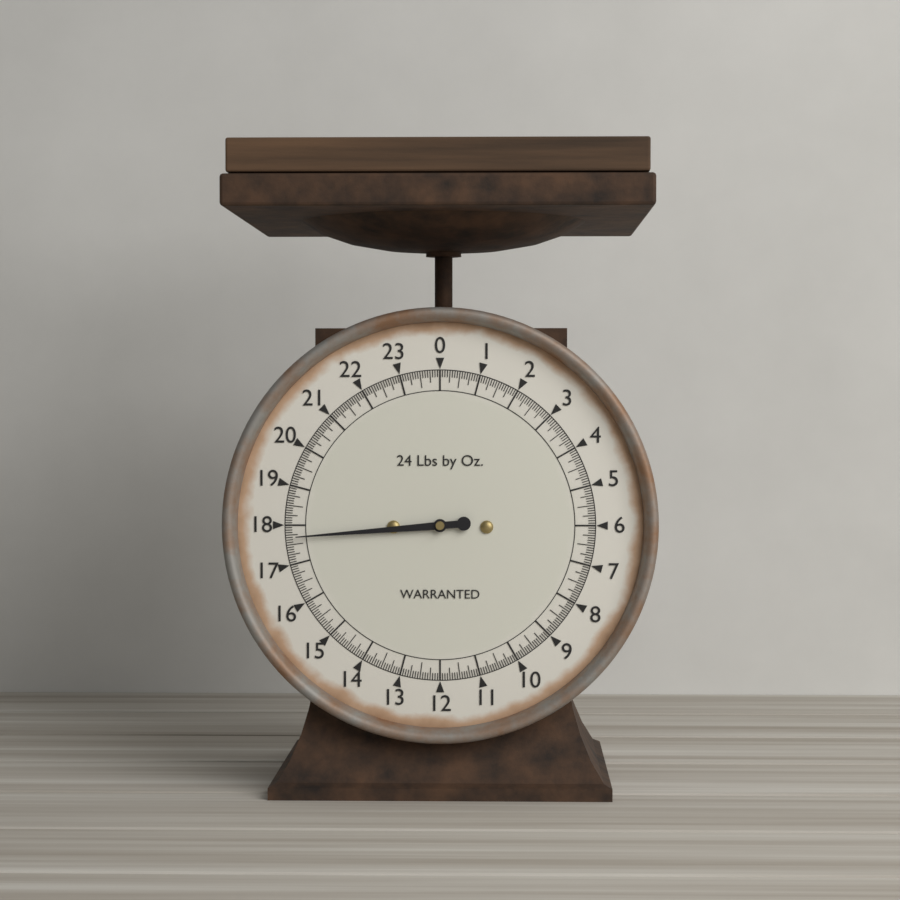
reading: 17.6875 lb
